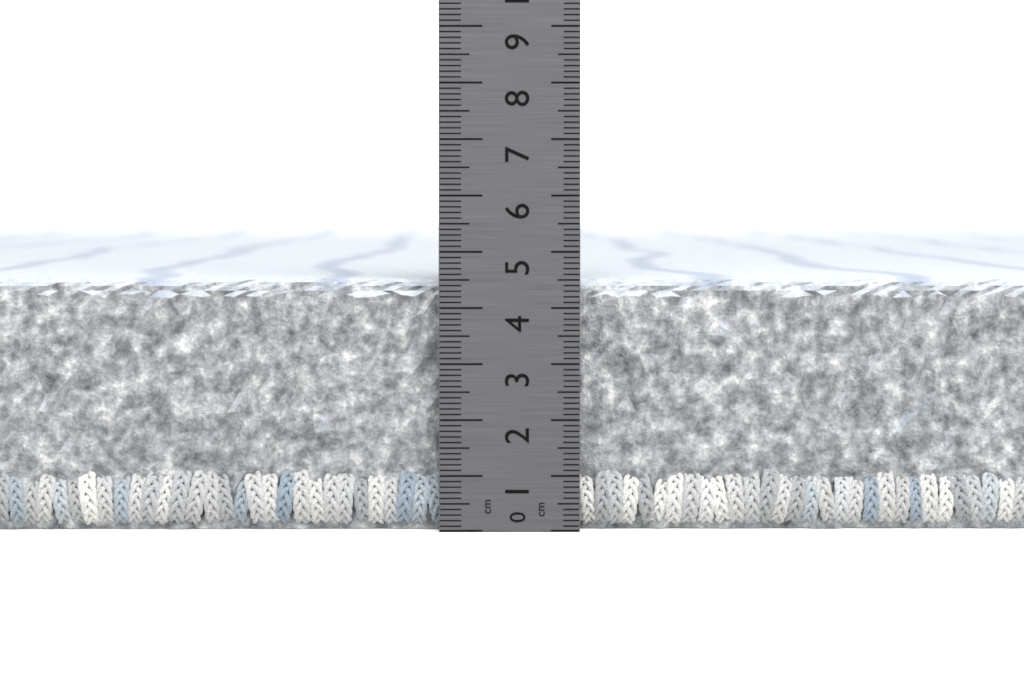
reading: 4.5 cm
